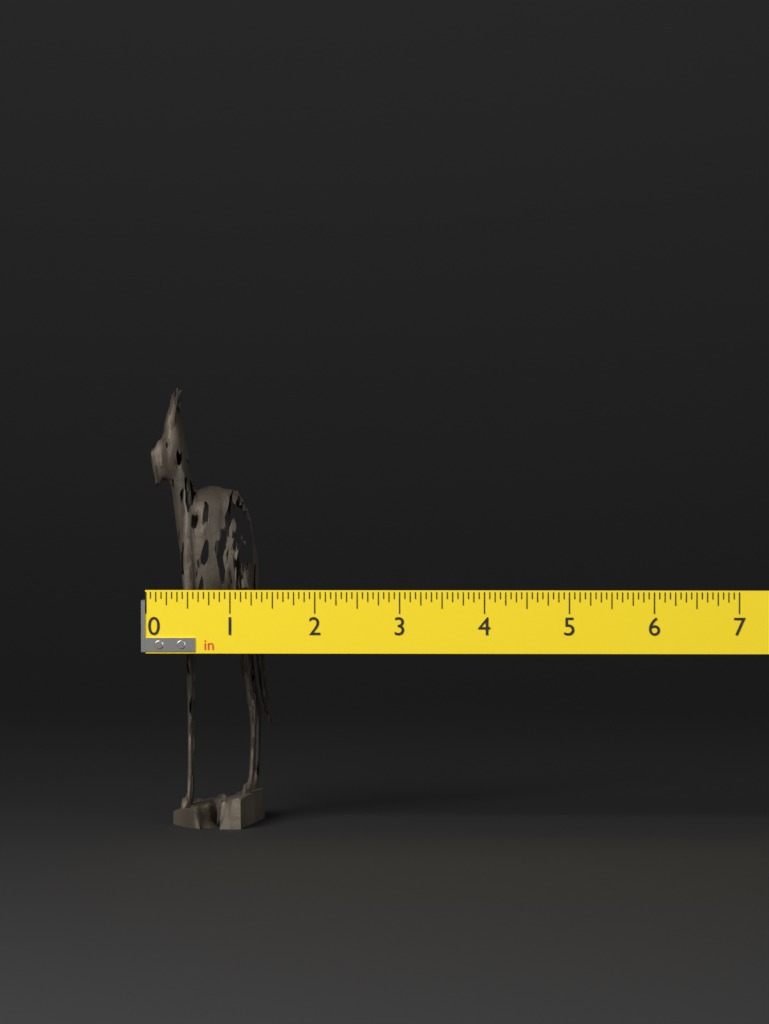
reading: 1.4375 in
